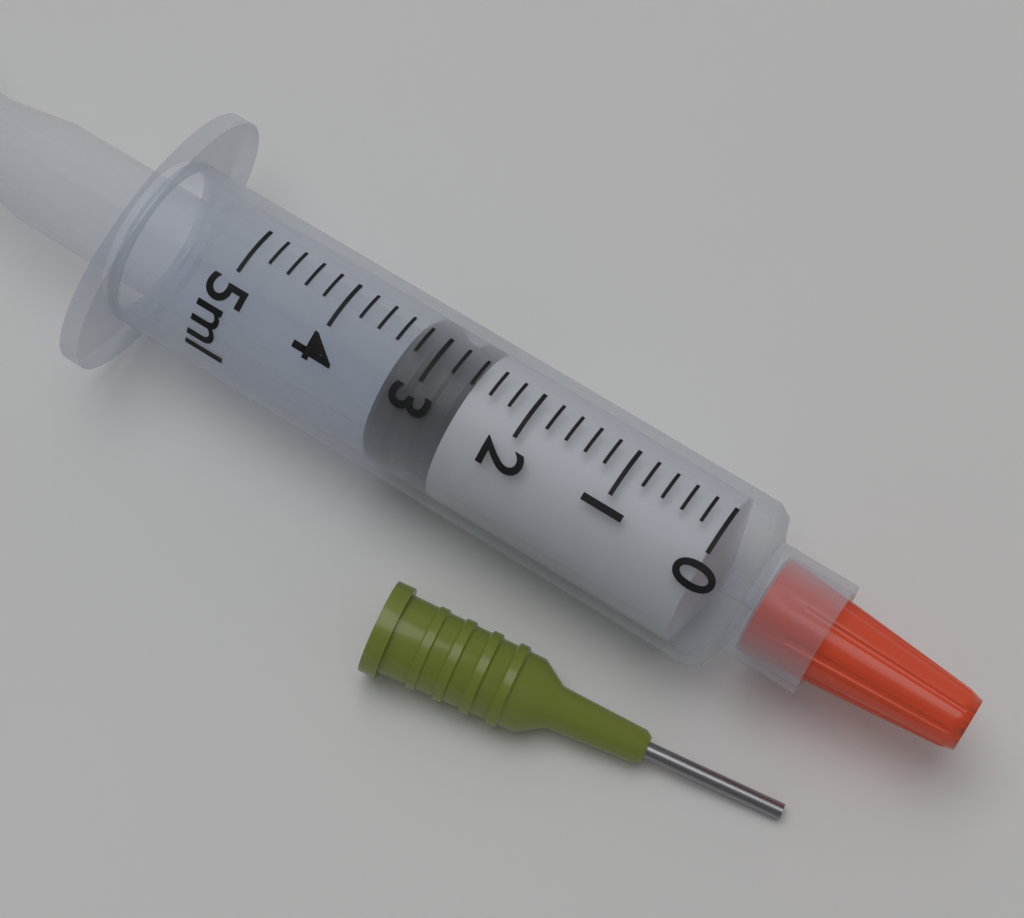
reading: 2.6 ml
